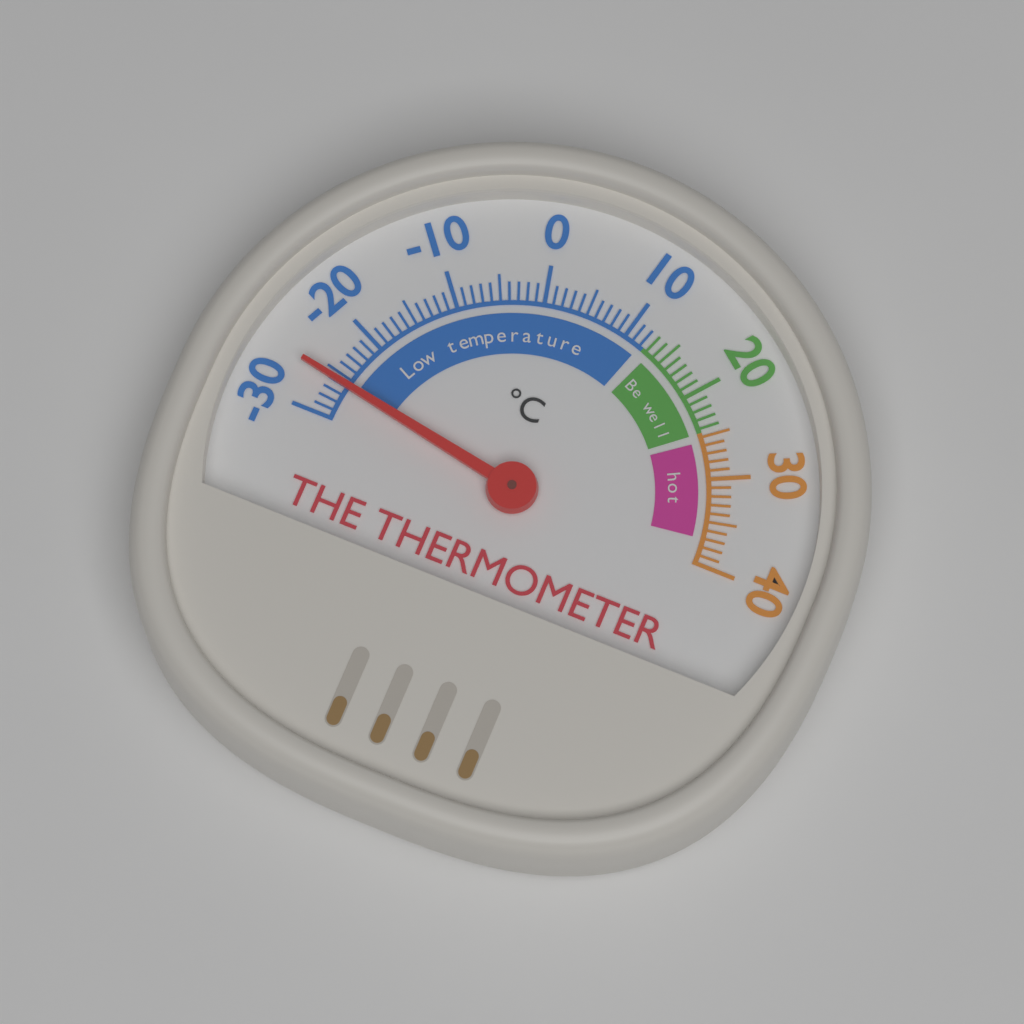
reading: -26 °C
